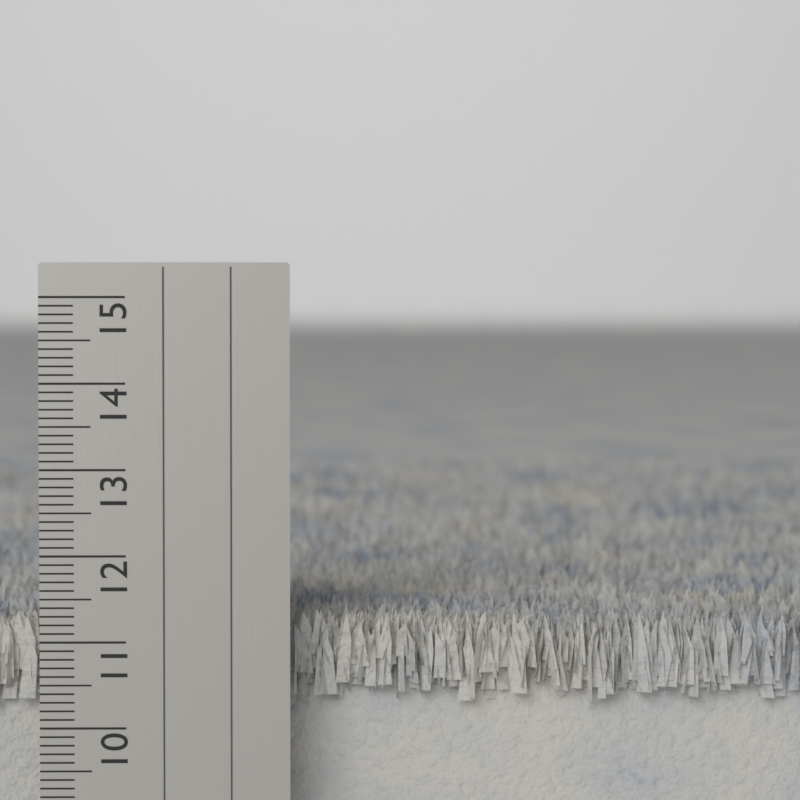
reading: 11.3 cm
